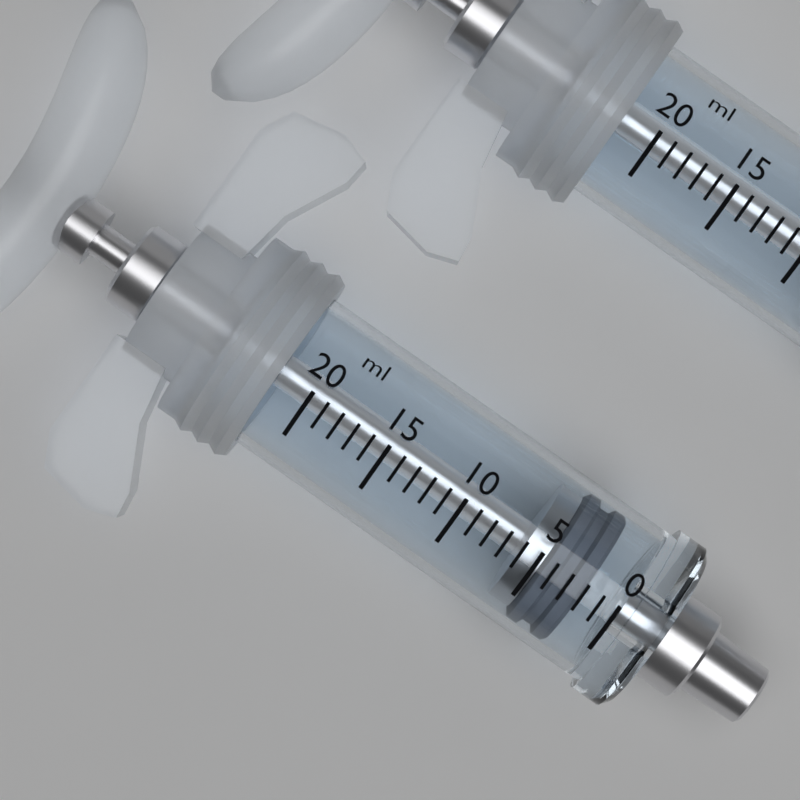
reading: 2 ml
